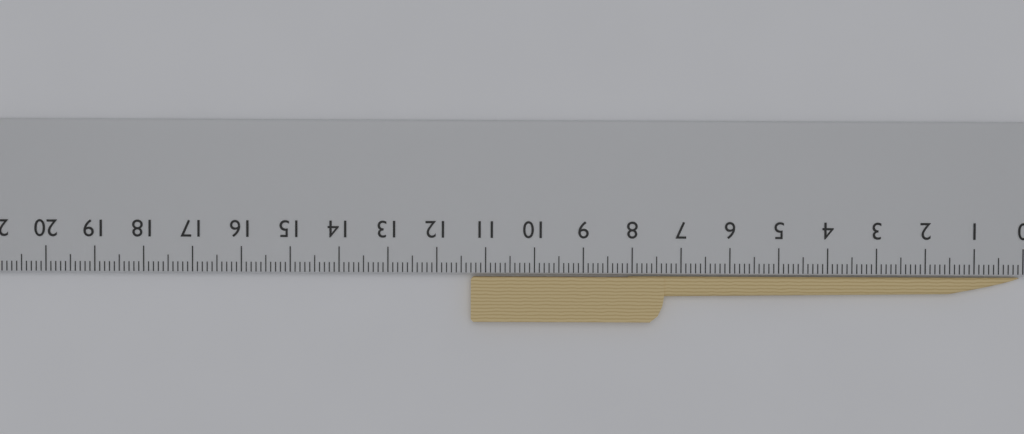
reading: 11.3 cm
